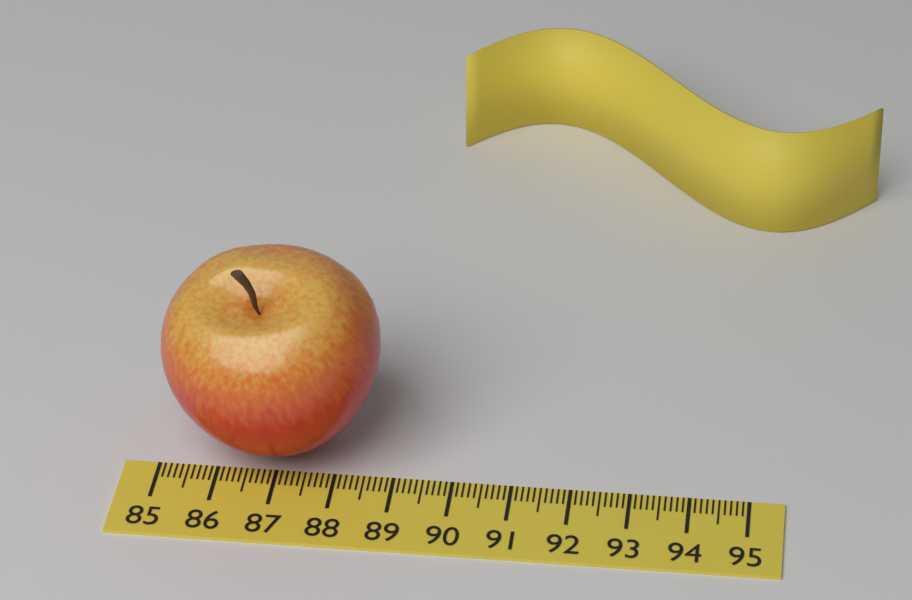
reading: 88.7 (no unit)
